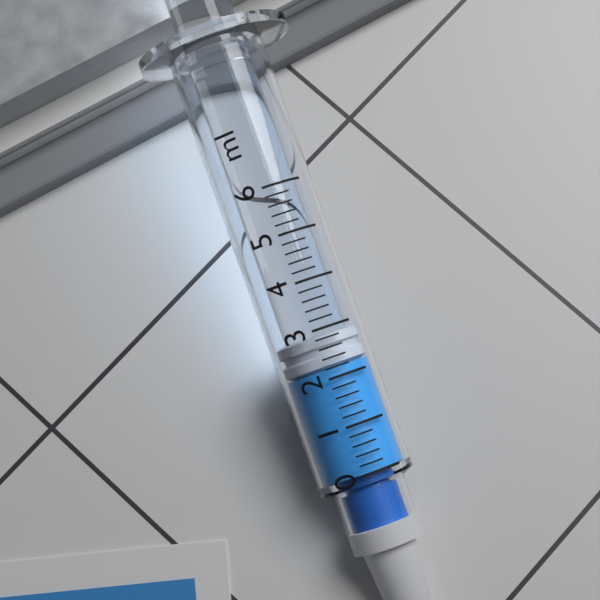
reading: 2.2 ml
